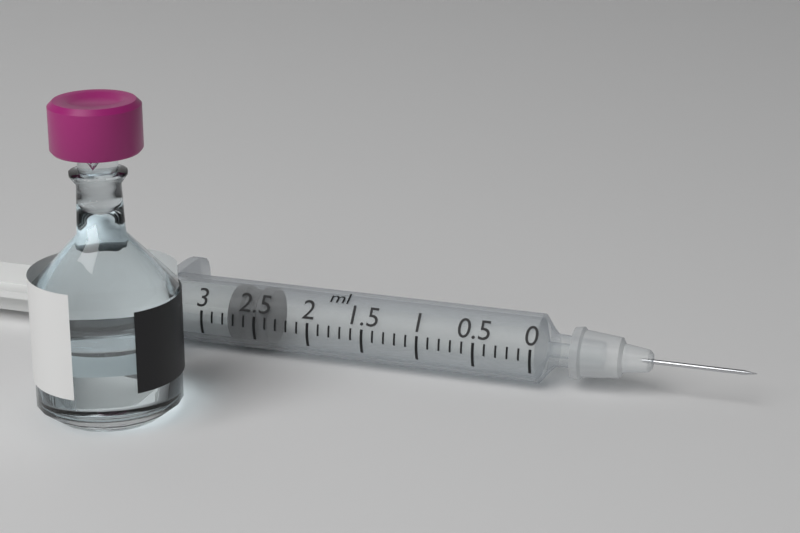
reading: 2.4 ml
